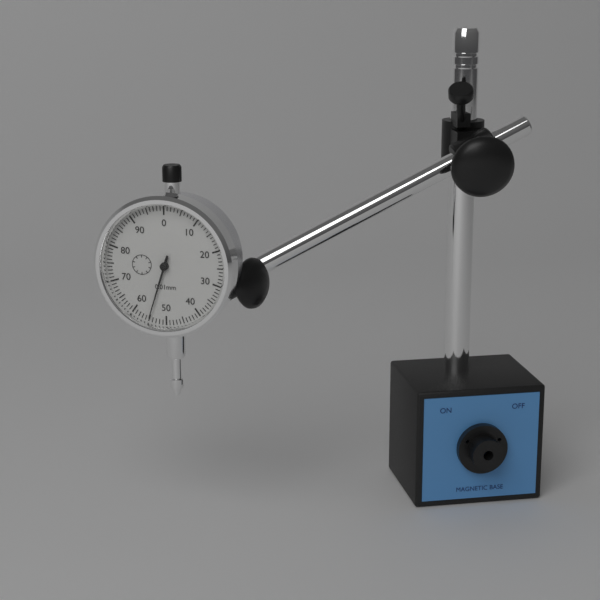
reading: 0.55 mm
